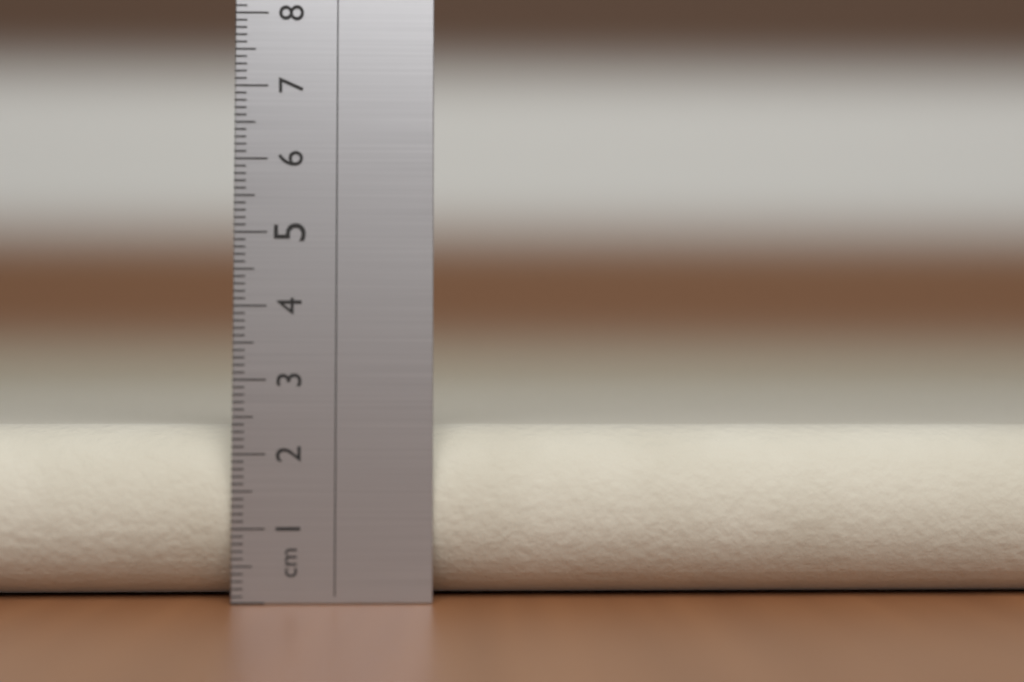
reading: 2.4 cm
